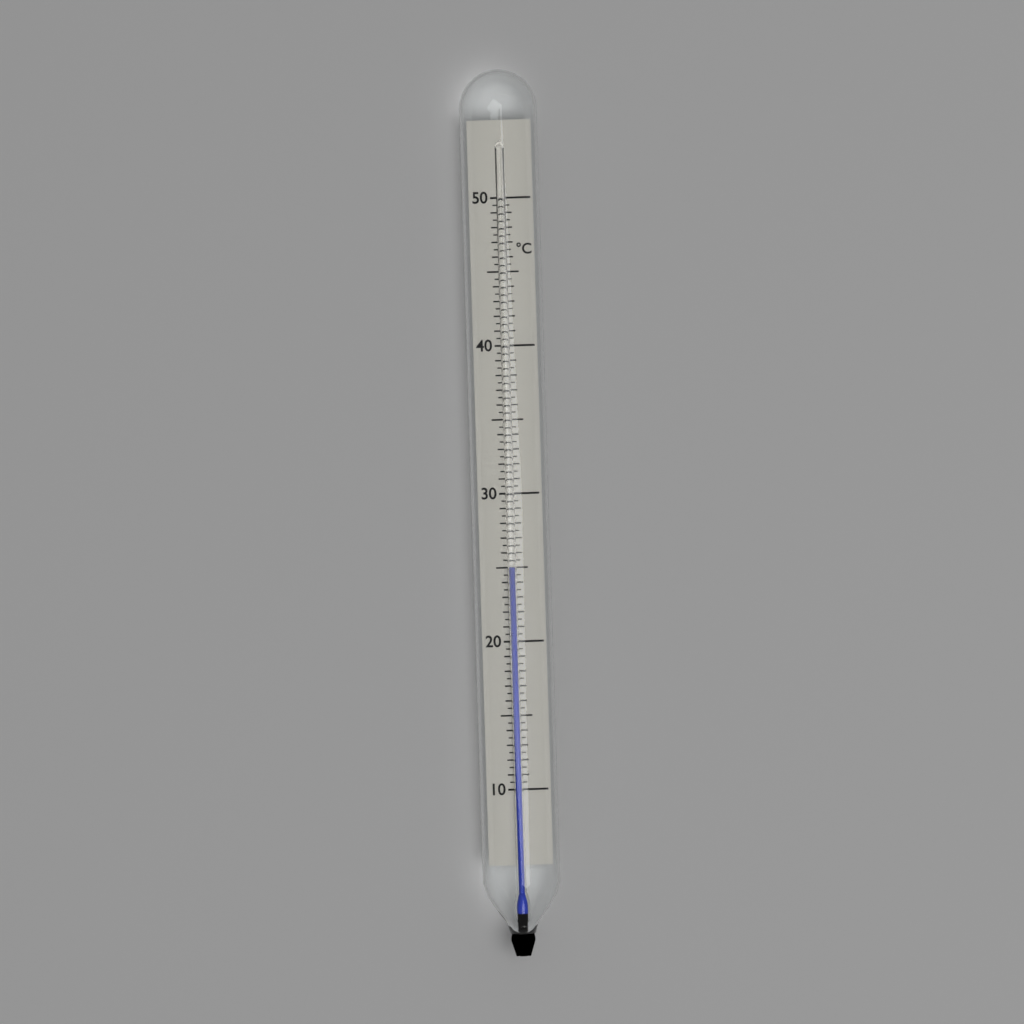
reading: 25.0 °C
